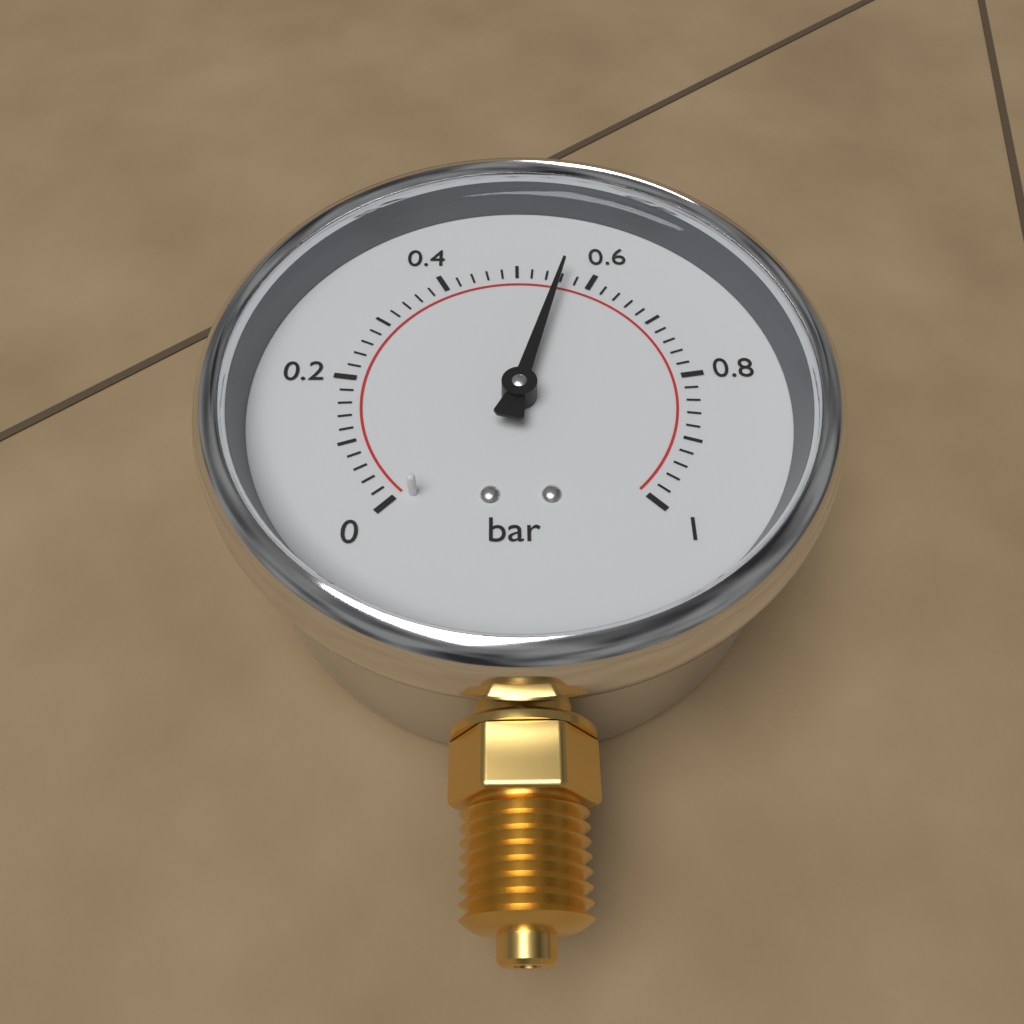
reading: 0.56 bar
